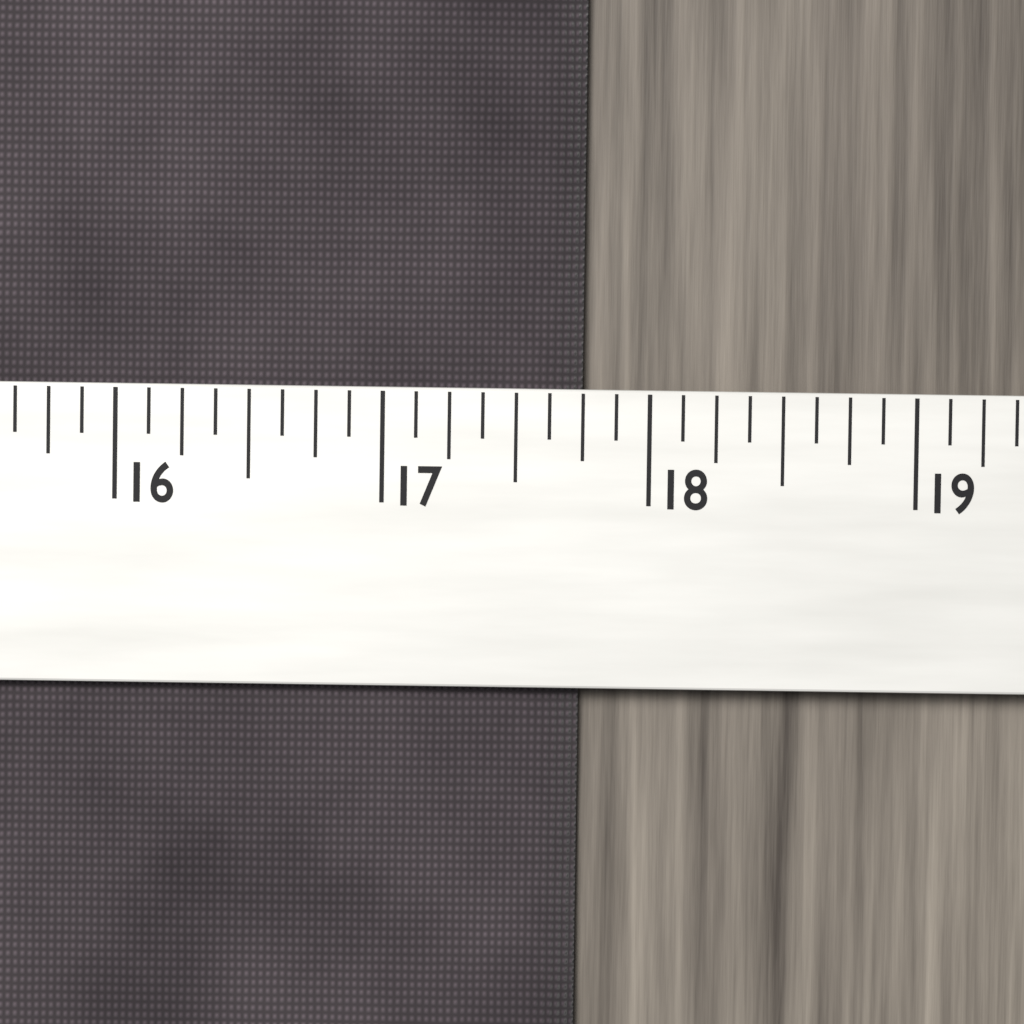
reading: 17.750 (no unit)
